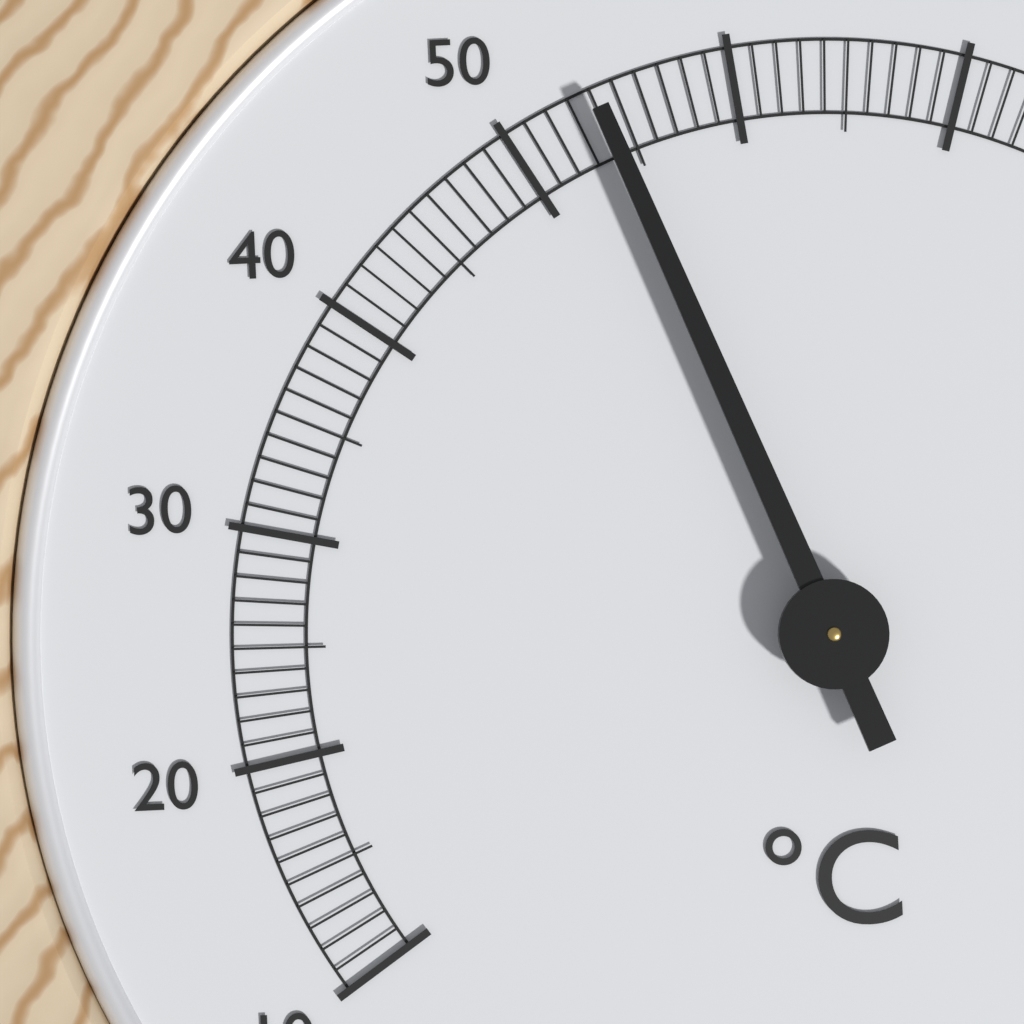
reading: 54 °C
